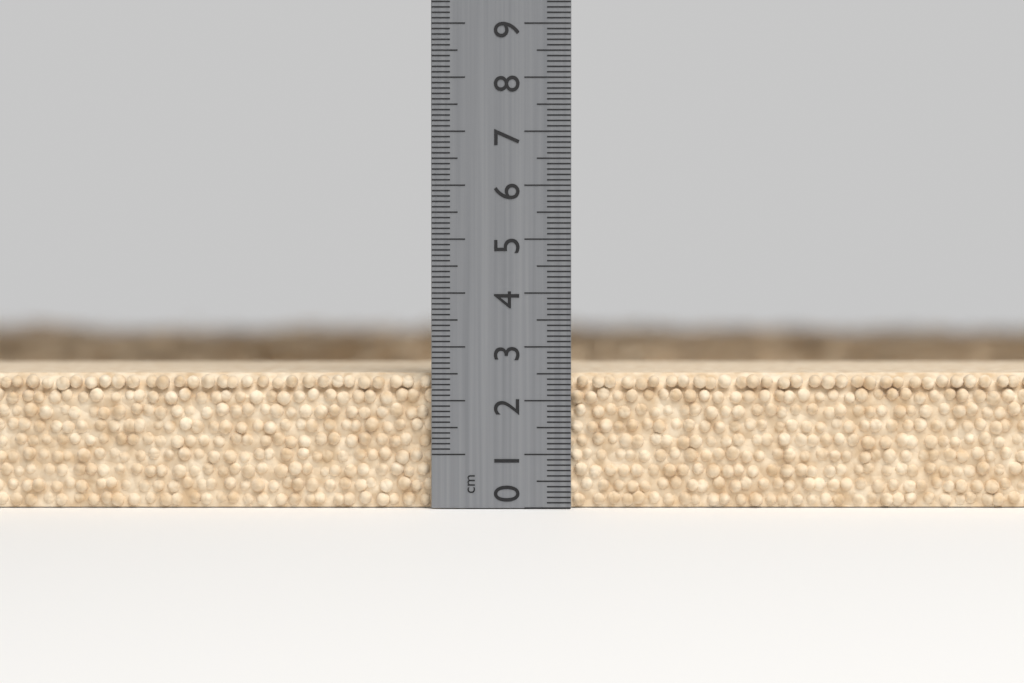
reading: 2.5 cm
